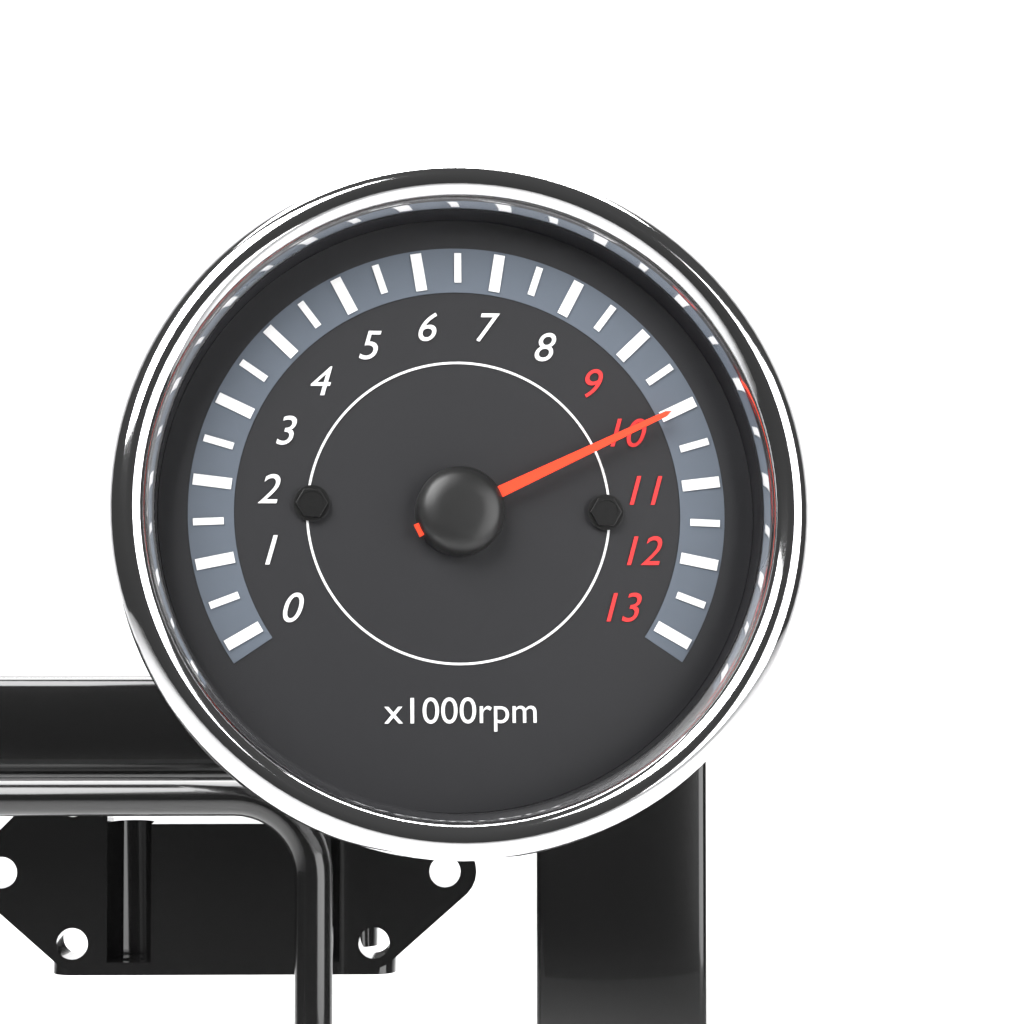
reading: 10000 rpm
